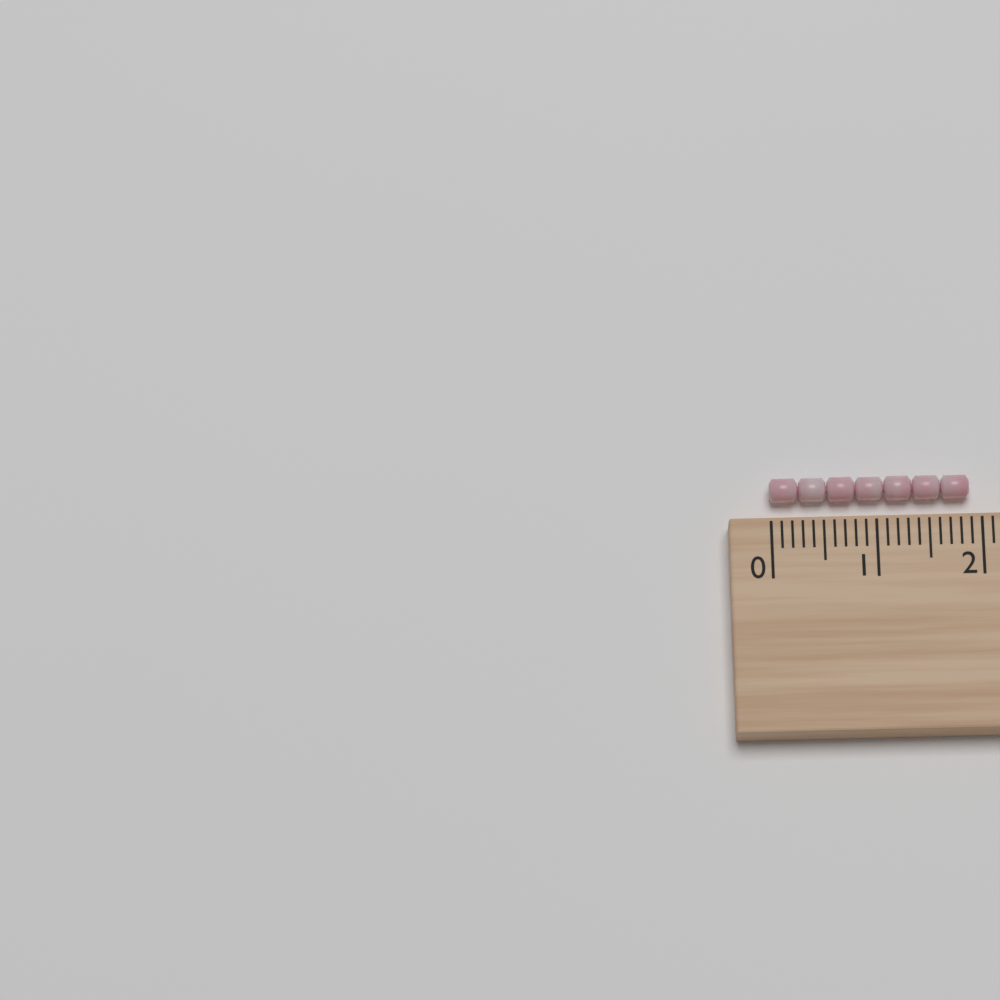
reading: 1.9 cm
